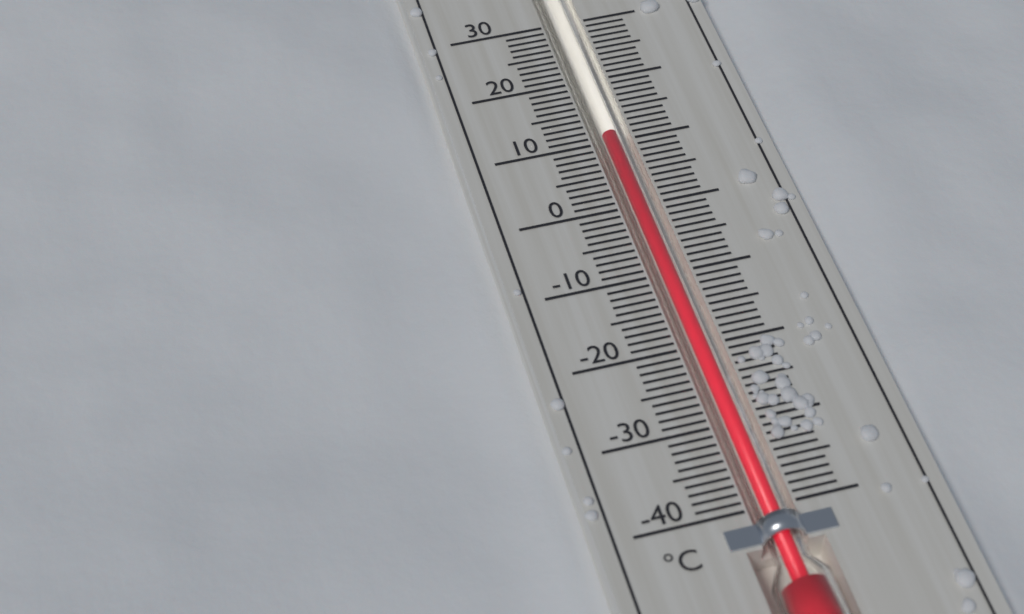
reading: 11 °C
